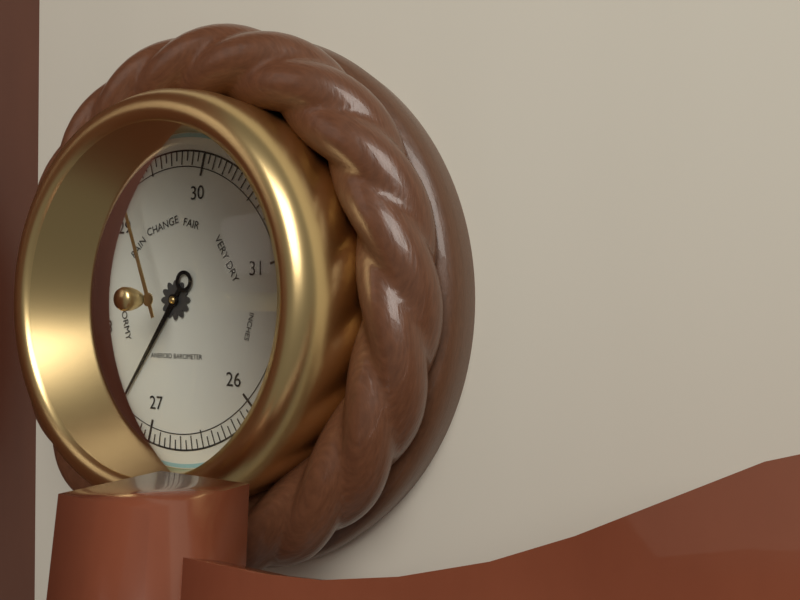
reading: 27.35 inHg
